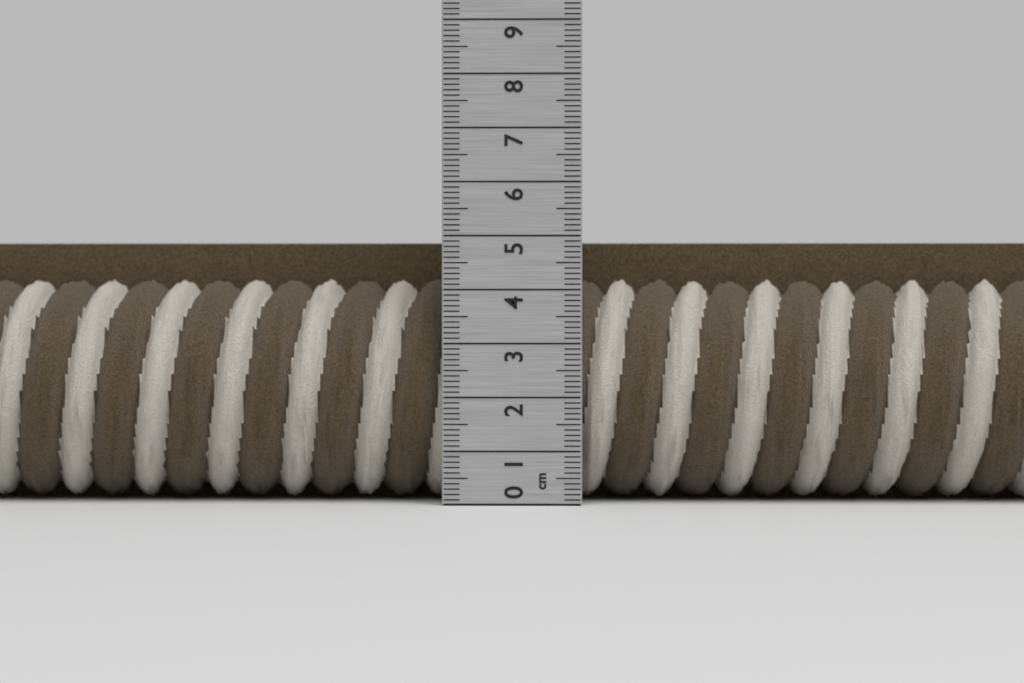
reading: 4.9 cm
